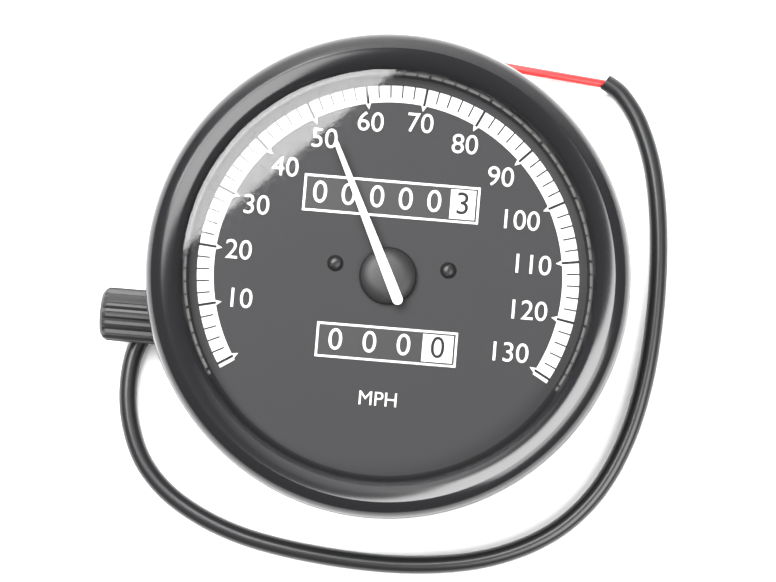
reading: 52 MPH
